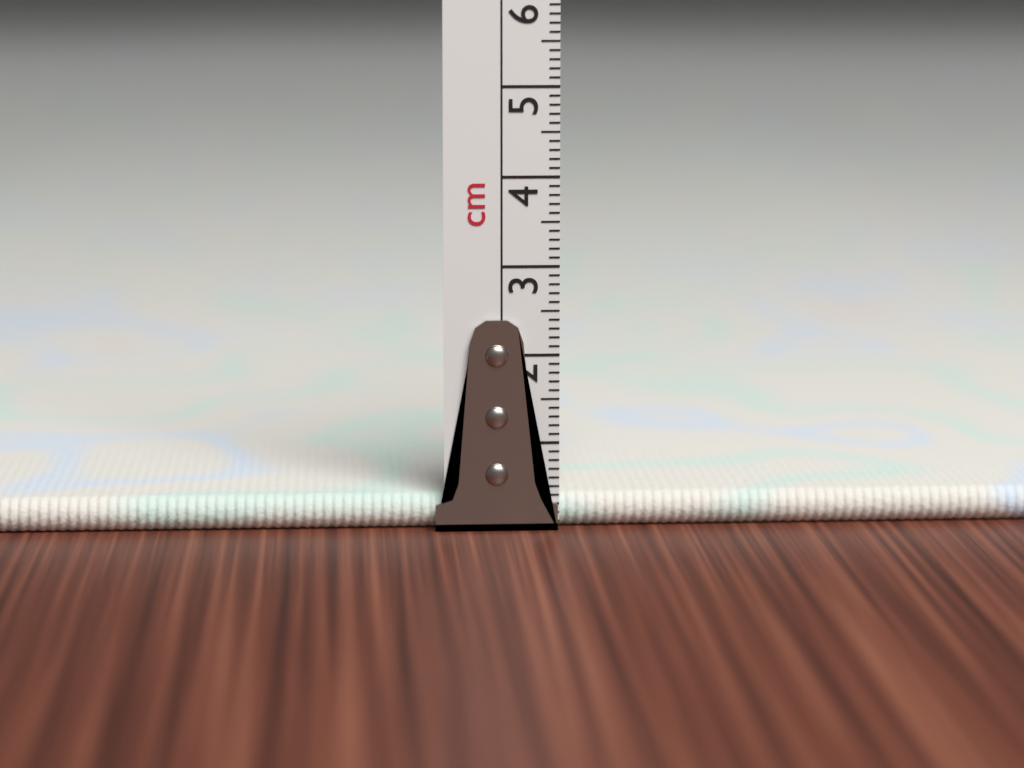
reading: 0.4 cm
